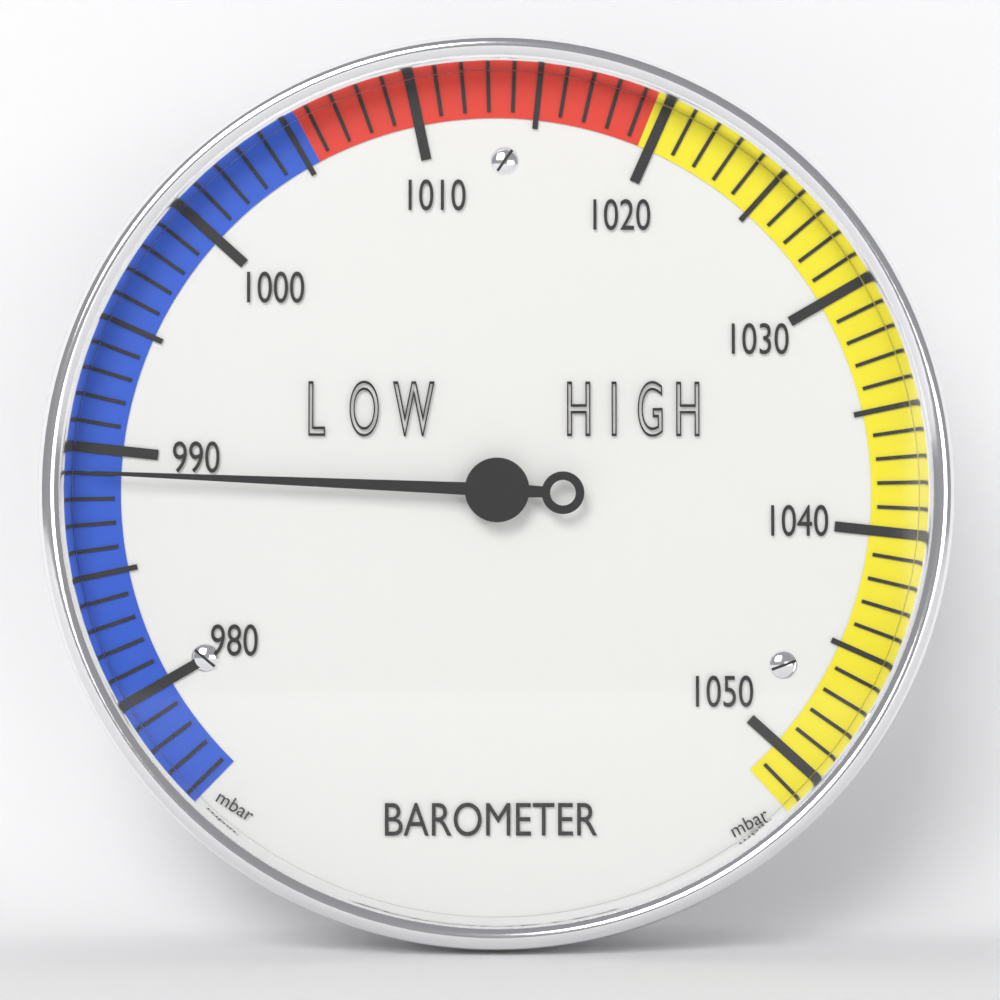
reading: 989 mbar
